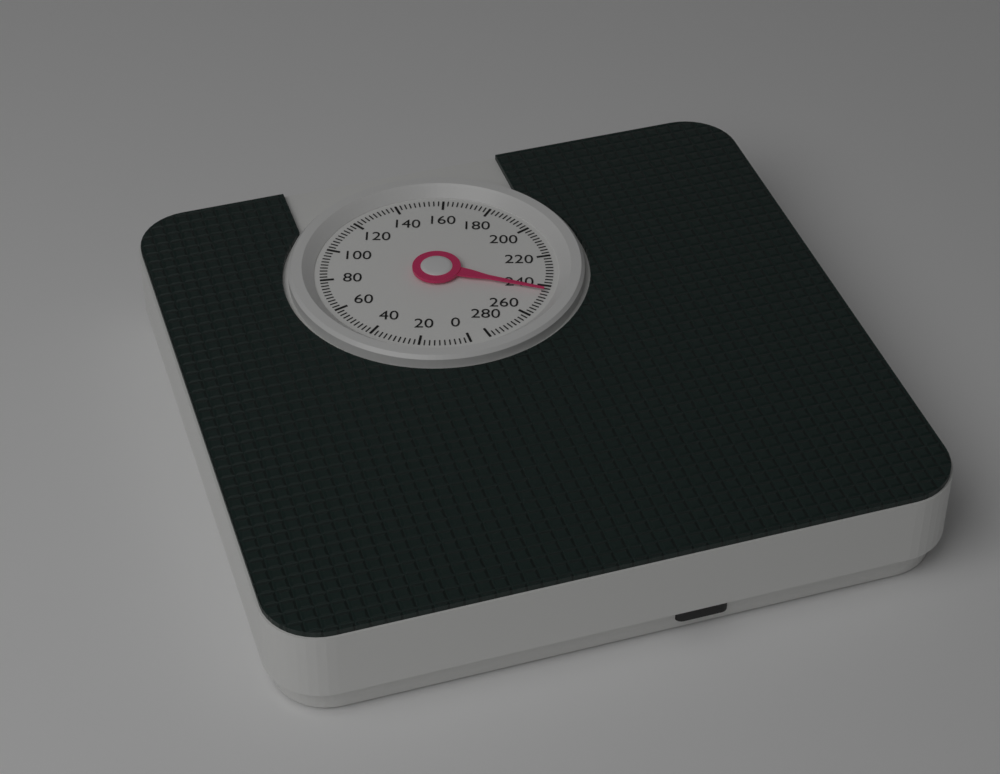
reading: 244 (no unit)
